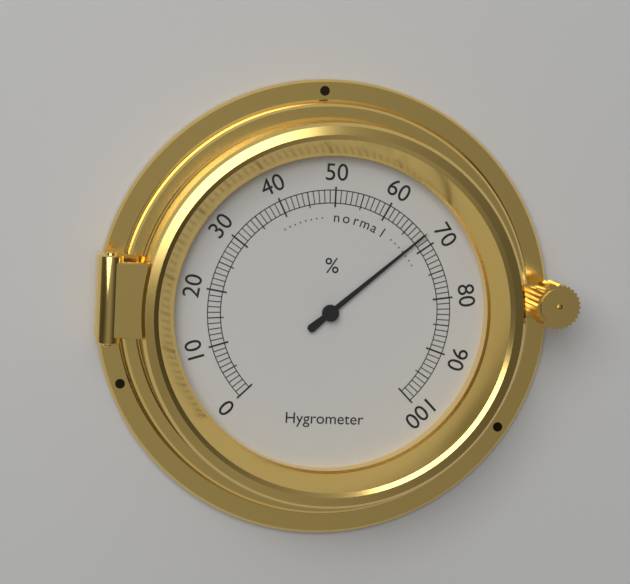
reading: 68 %
